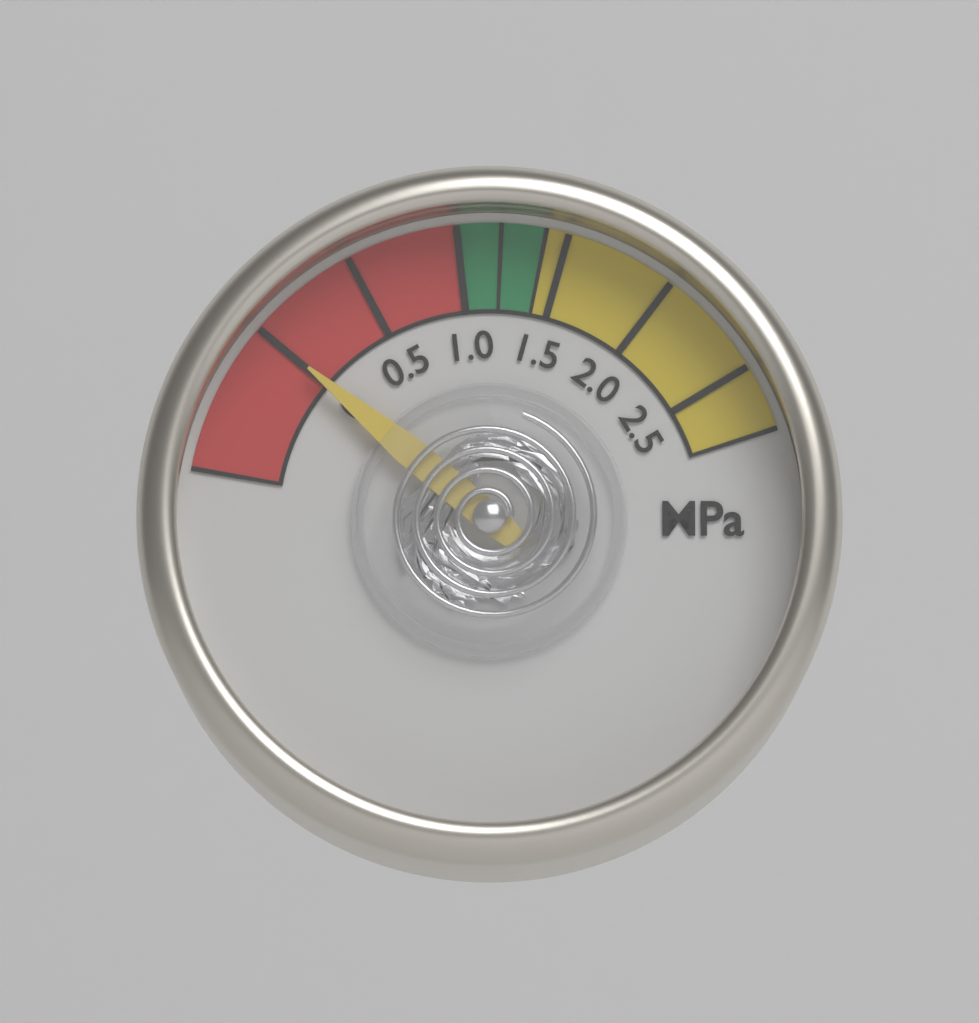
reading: 0.0 MPa
